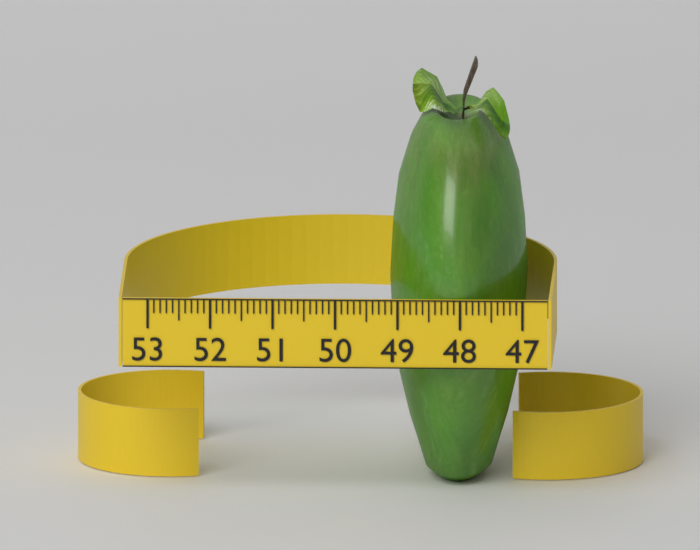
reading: 49.2 (no unit)
